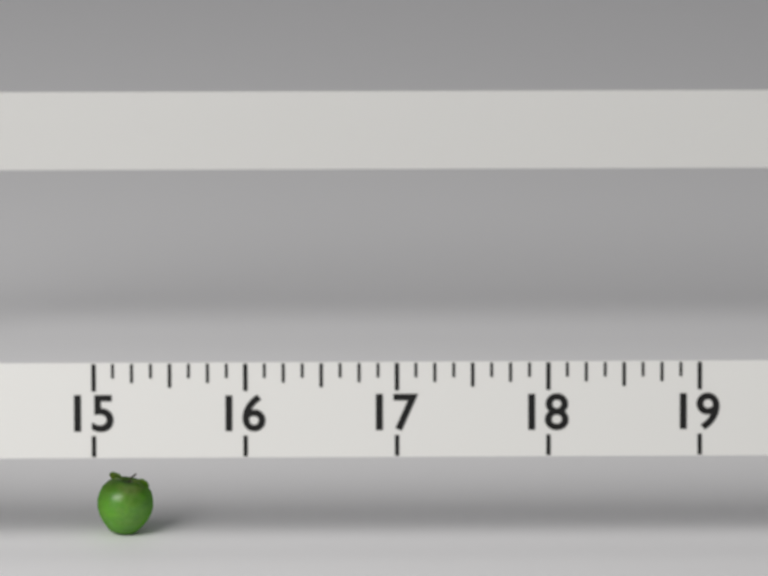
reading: 15.375 (no unit)
